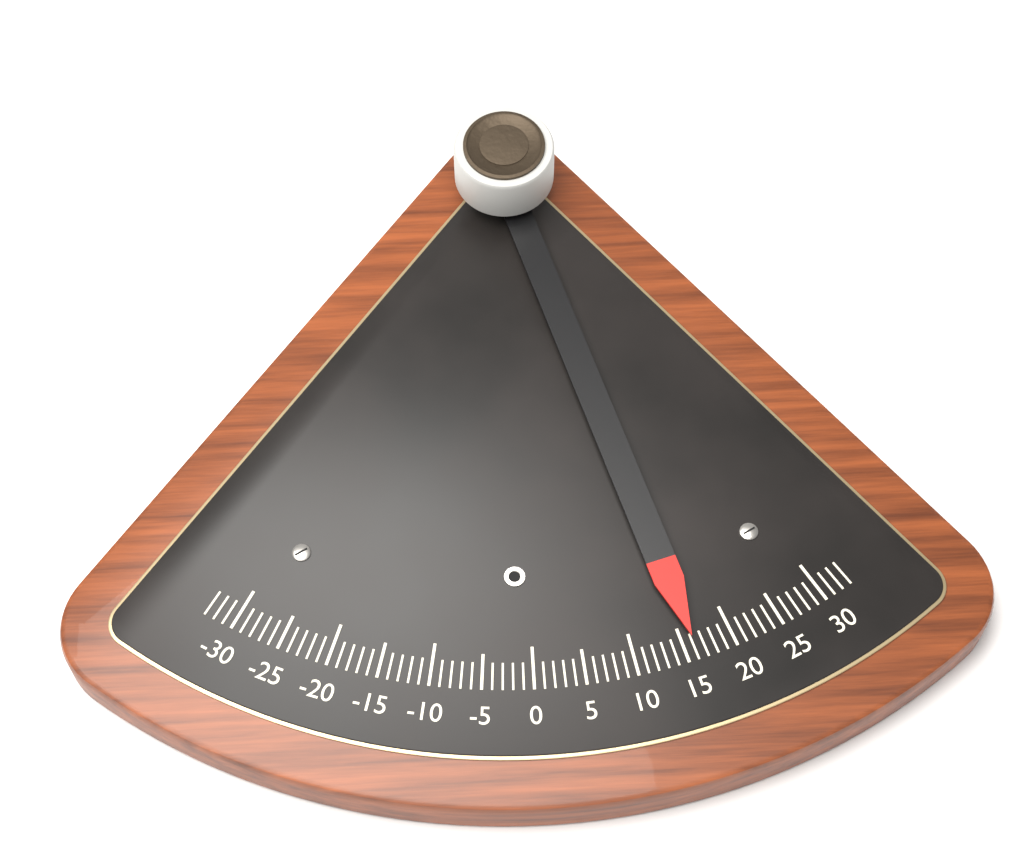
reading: 16 (no unit)
